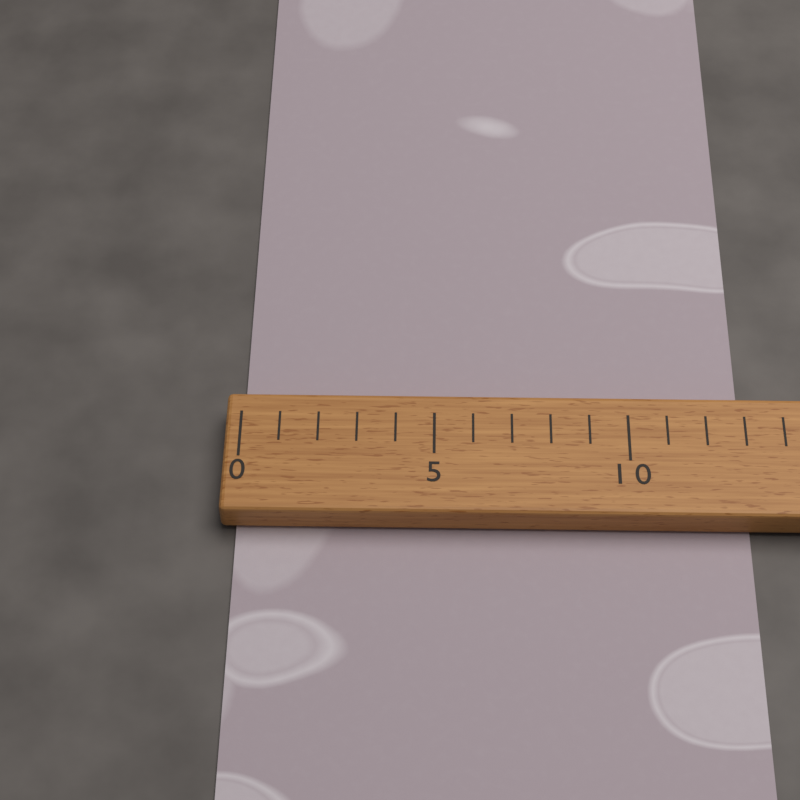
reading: 13 (no unit)
